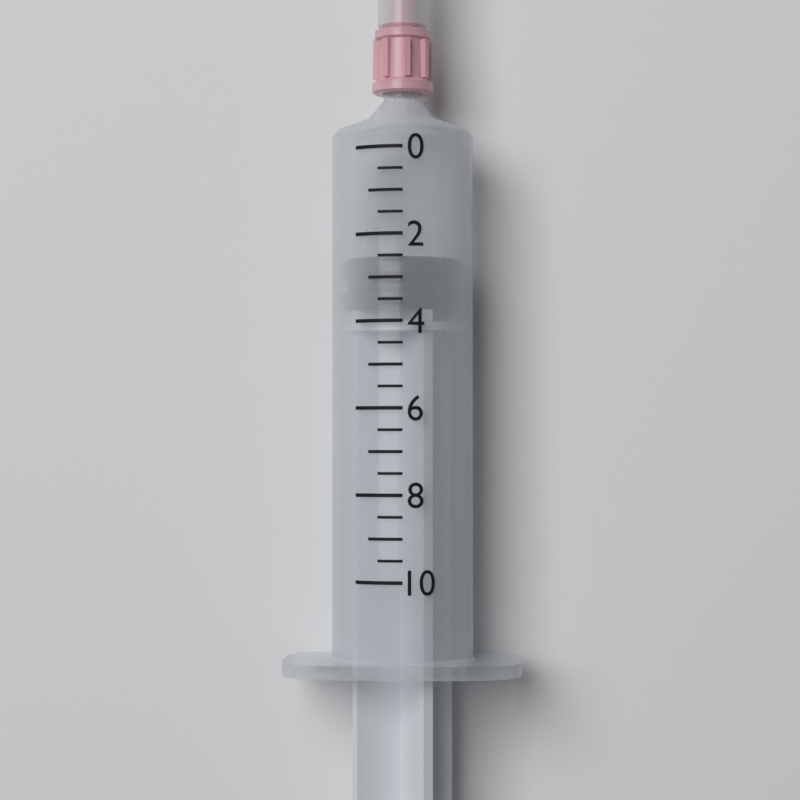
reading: 2.5 (no unit)
